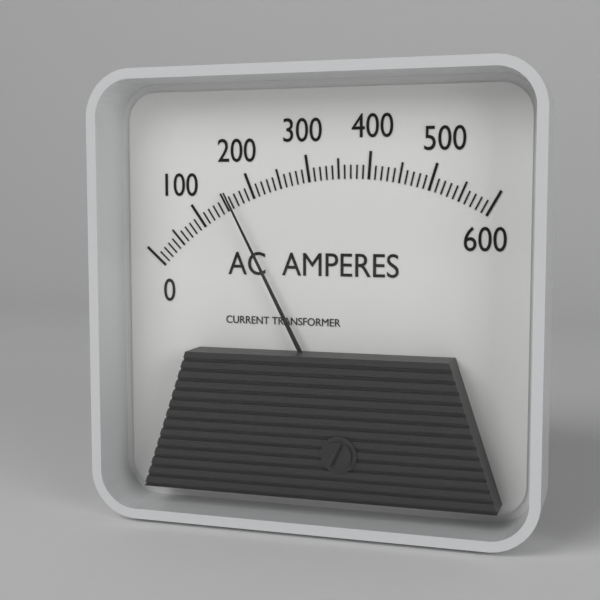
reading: 160 A
